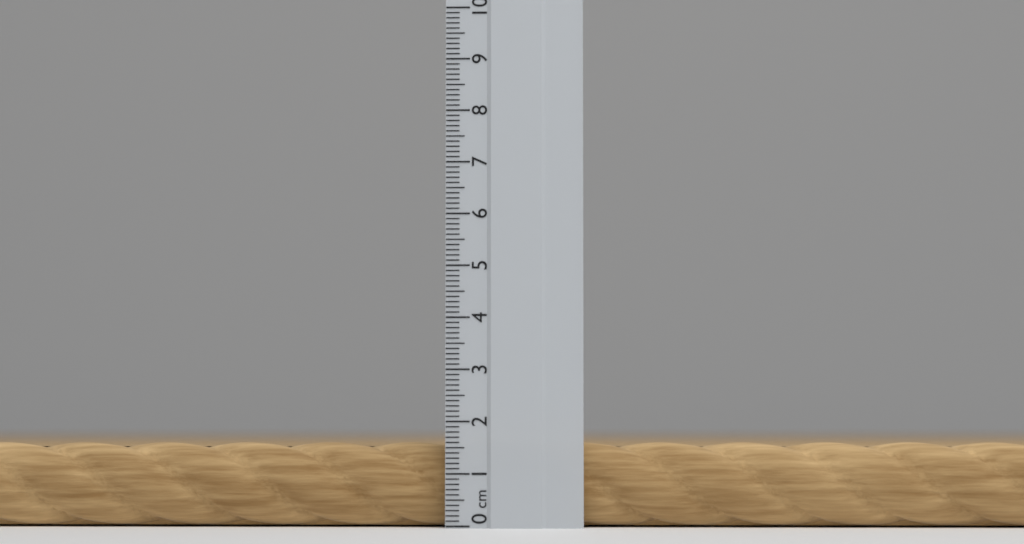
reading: 1.6 cm
